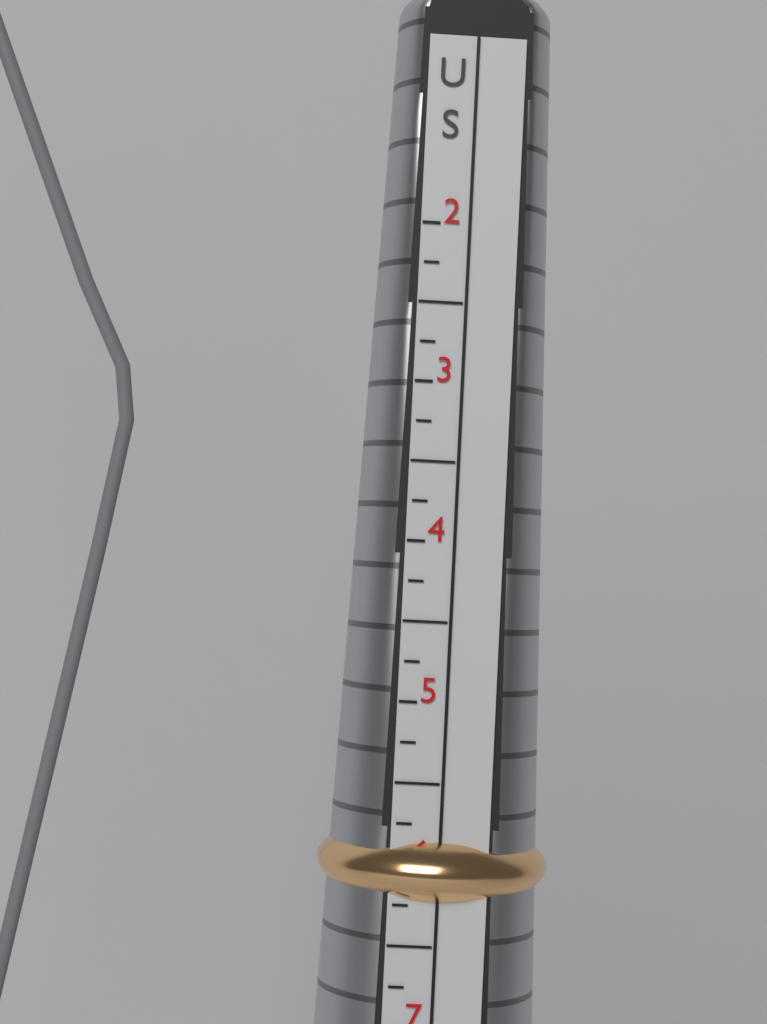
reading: 6.25 US
